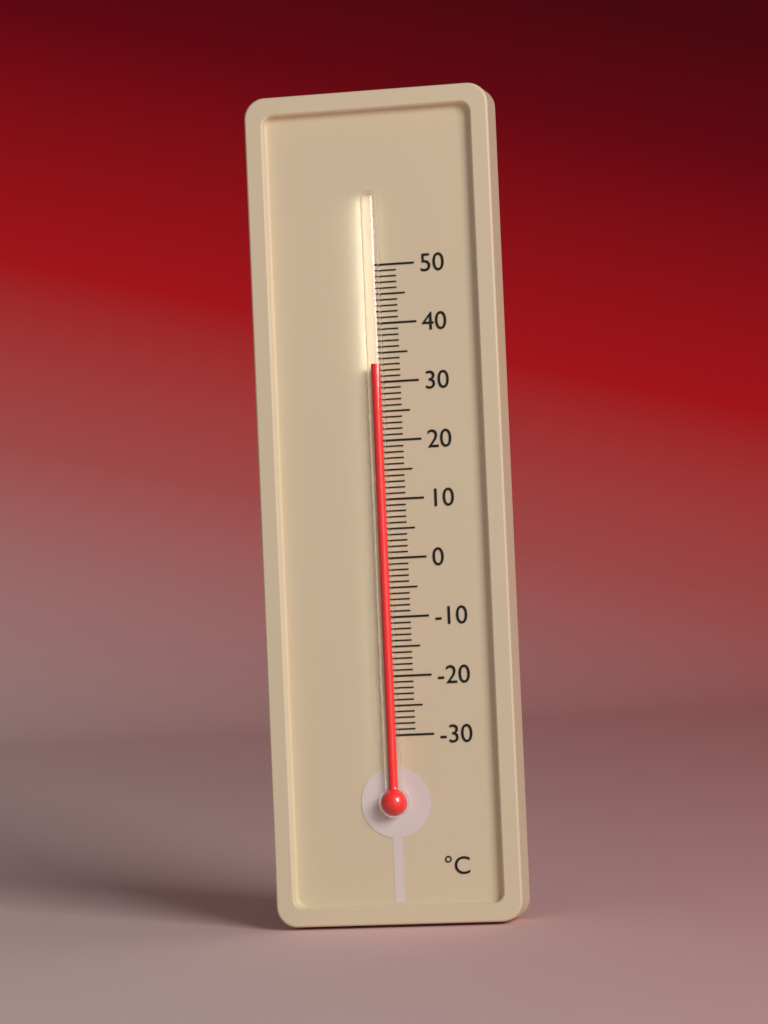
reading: 33 °C
